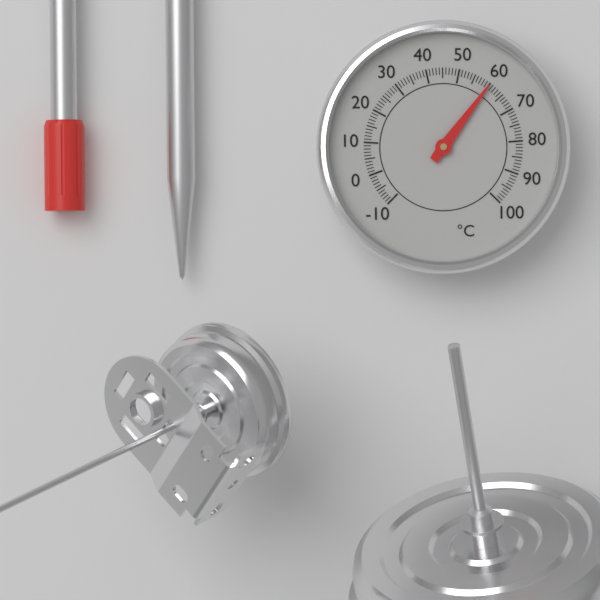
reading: 60 °C
